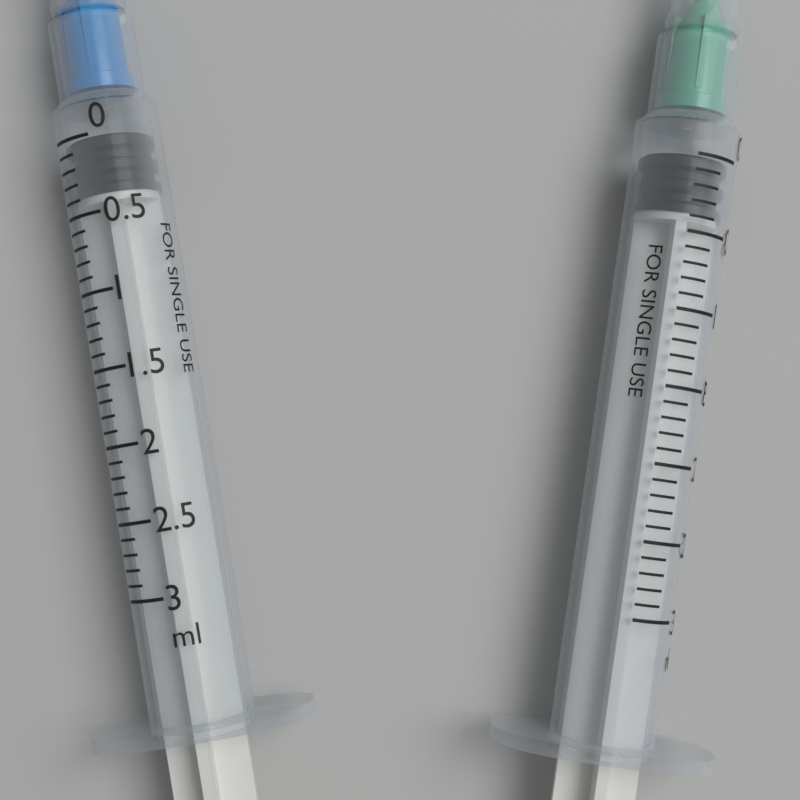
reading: 0.0 ml
